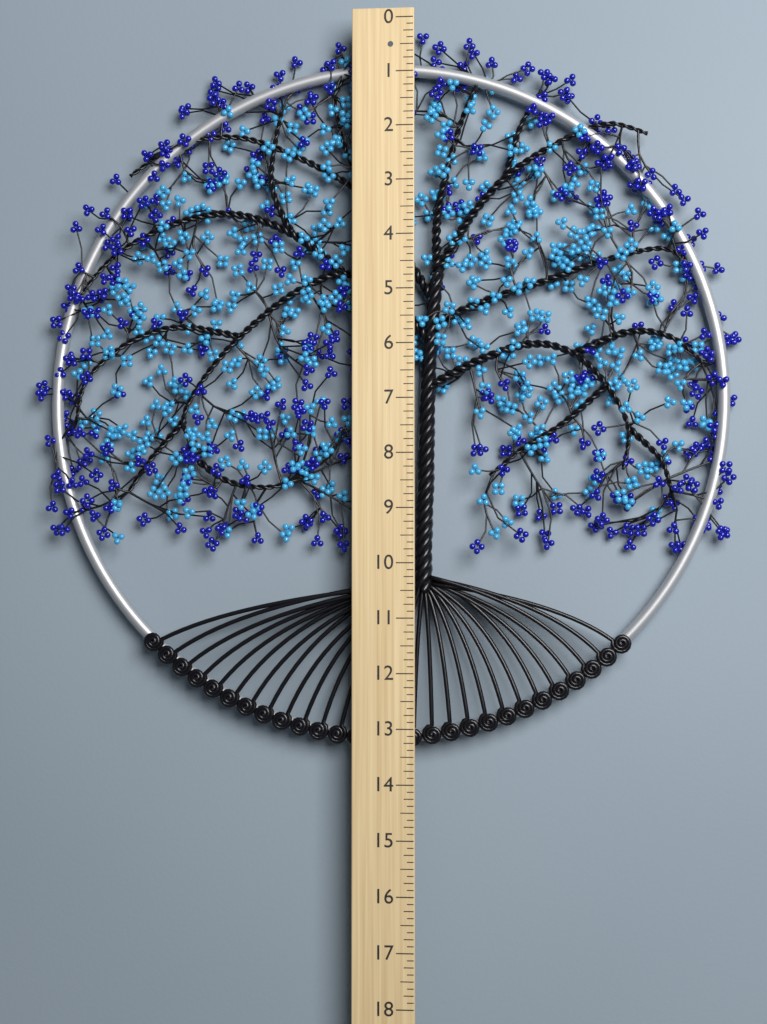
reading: 13.375 (no unit)
